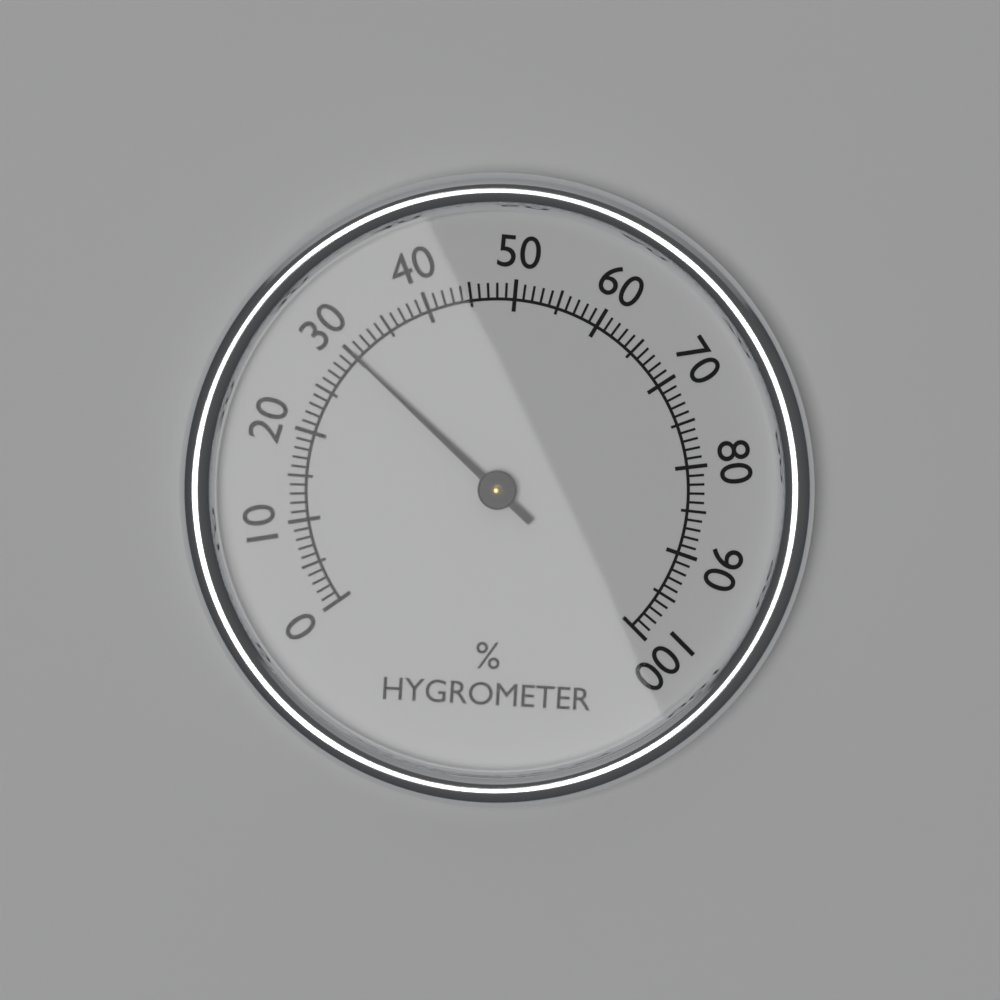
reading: 30 %
